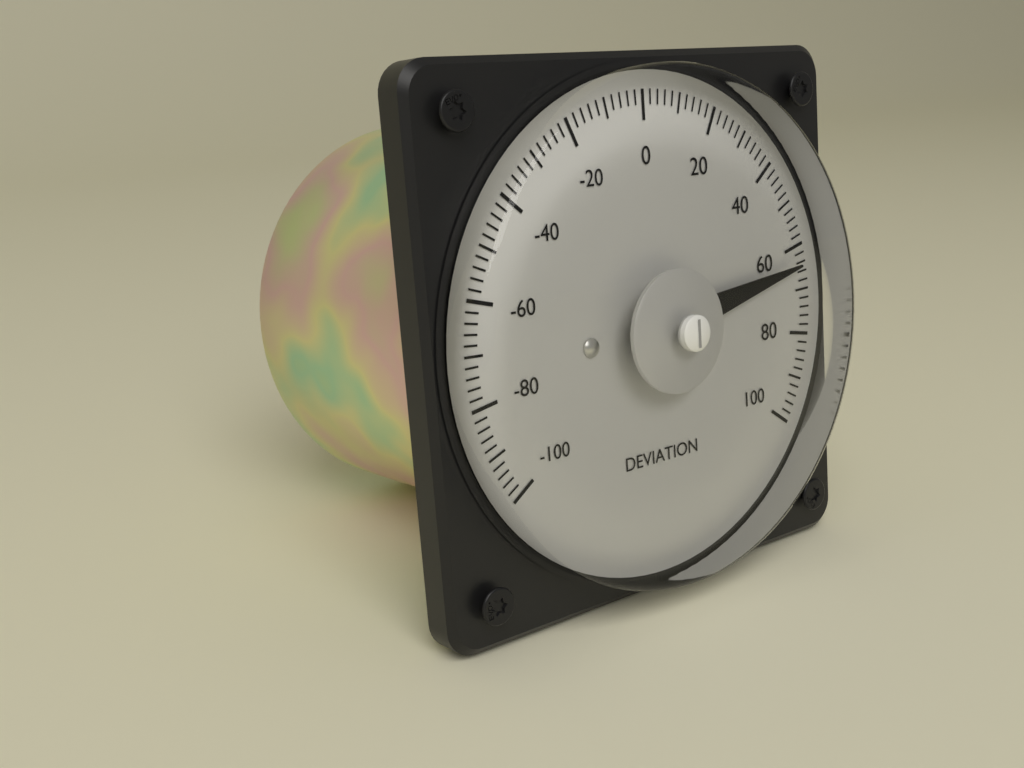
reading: 64 (no unit)
